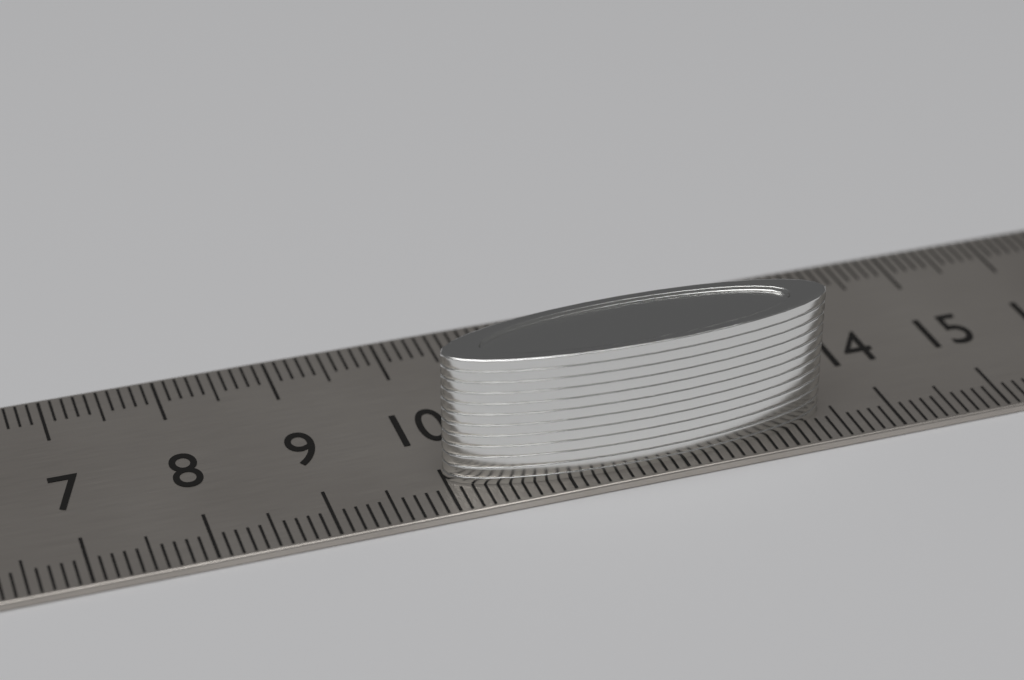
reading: 13.4 cm
